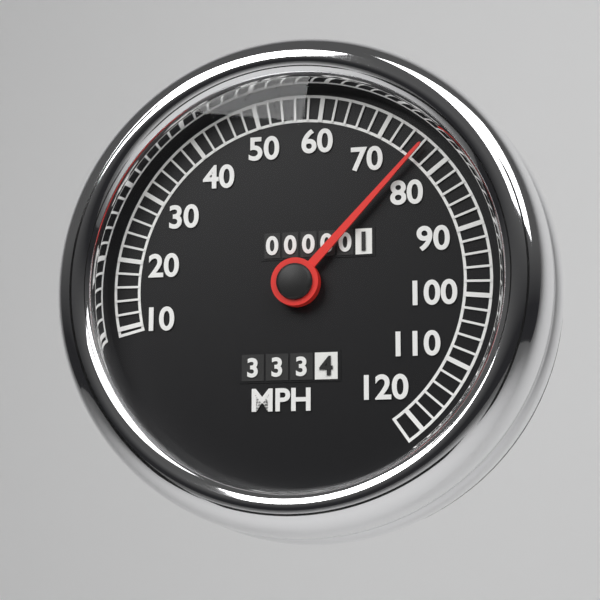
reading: 76 MPH
